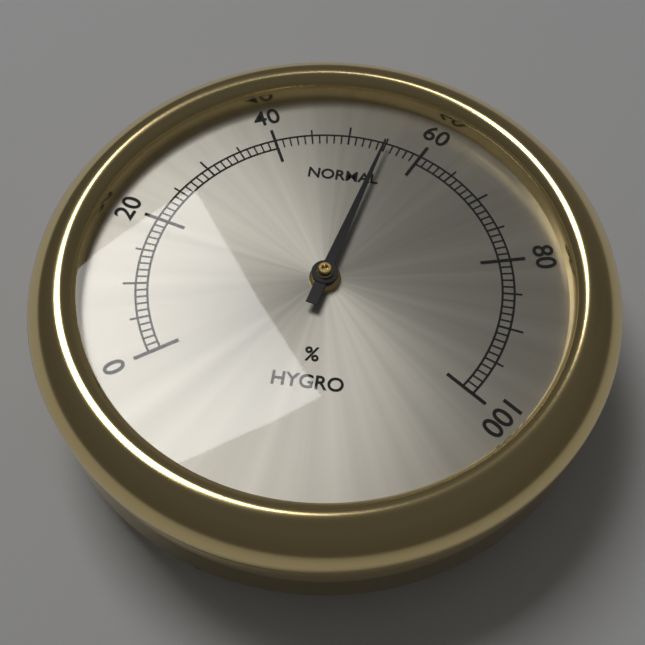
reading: 55 %
